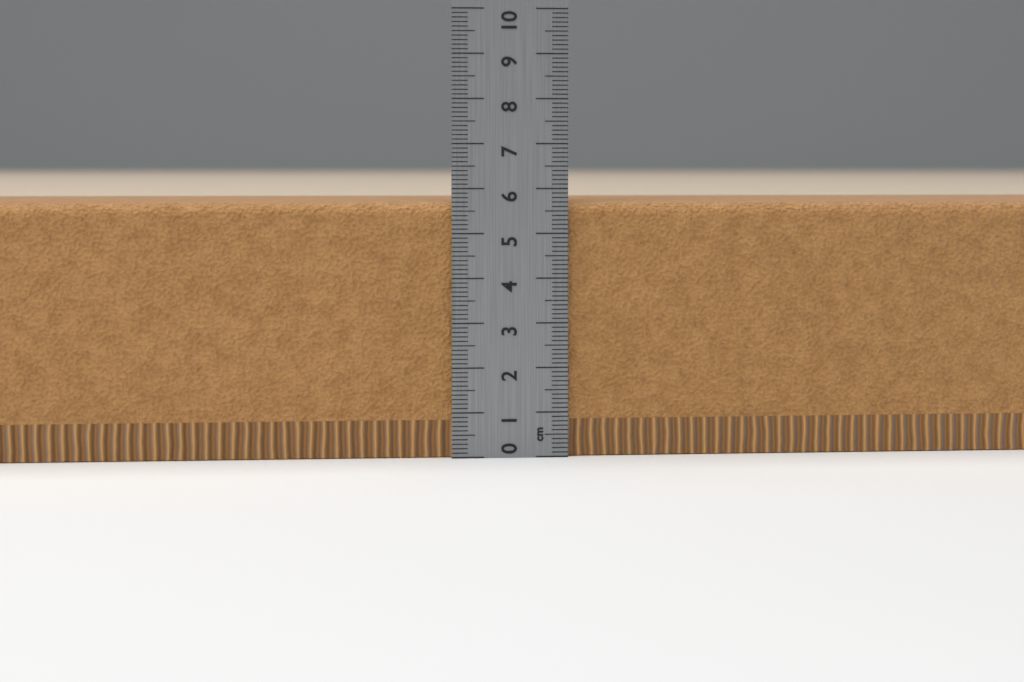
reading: 5.7 cm
